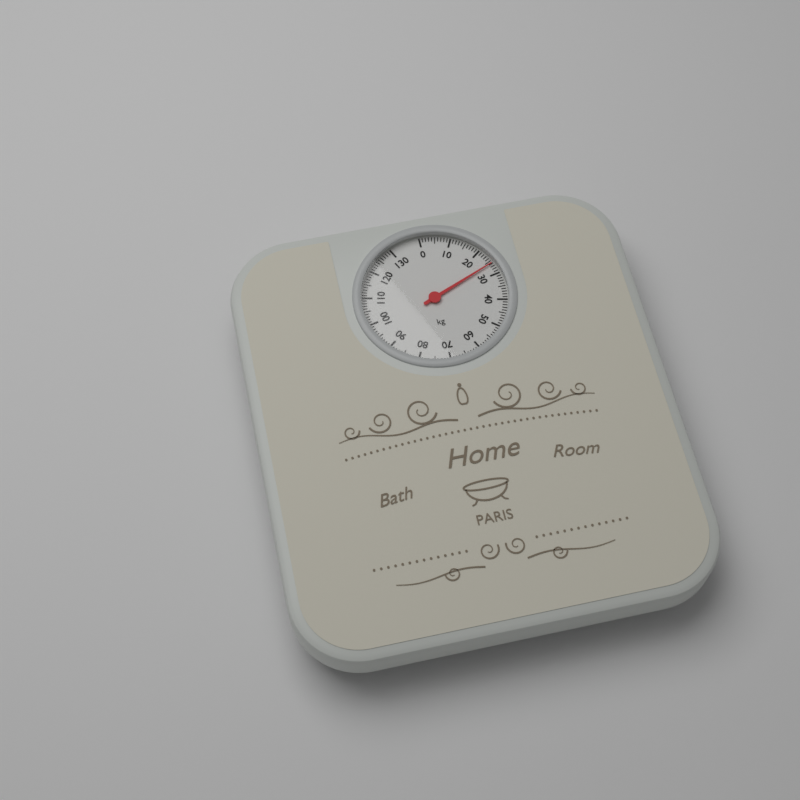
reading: 26 kg
